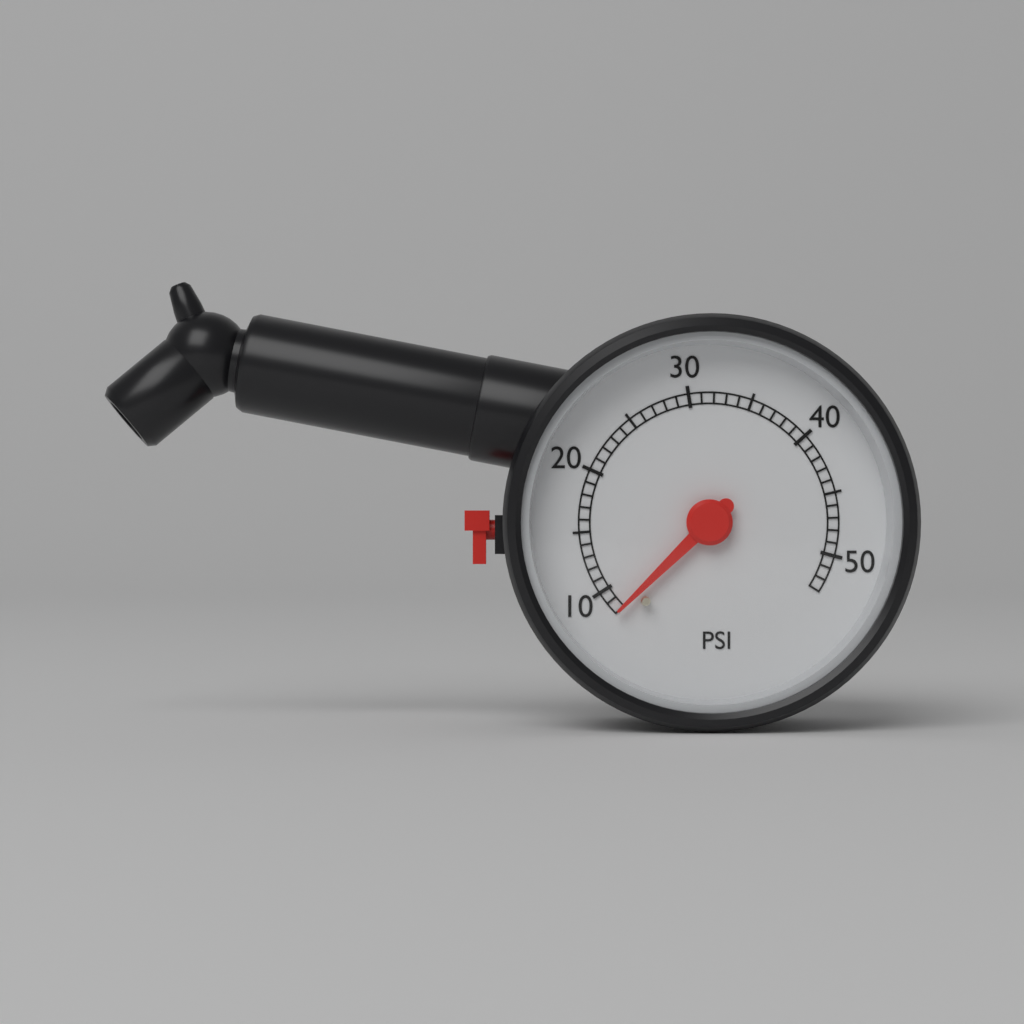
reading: 8 psi
